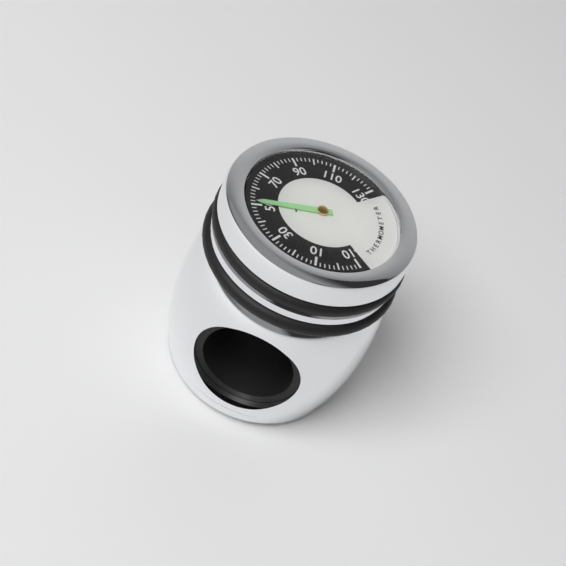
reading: 52 °F
